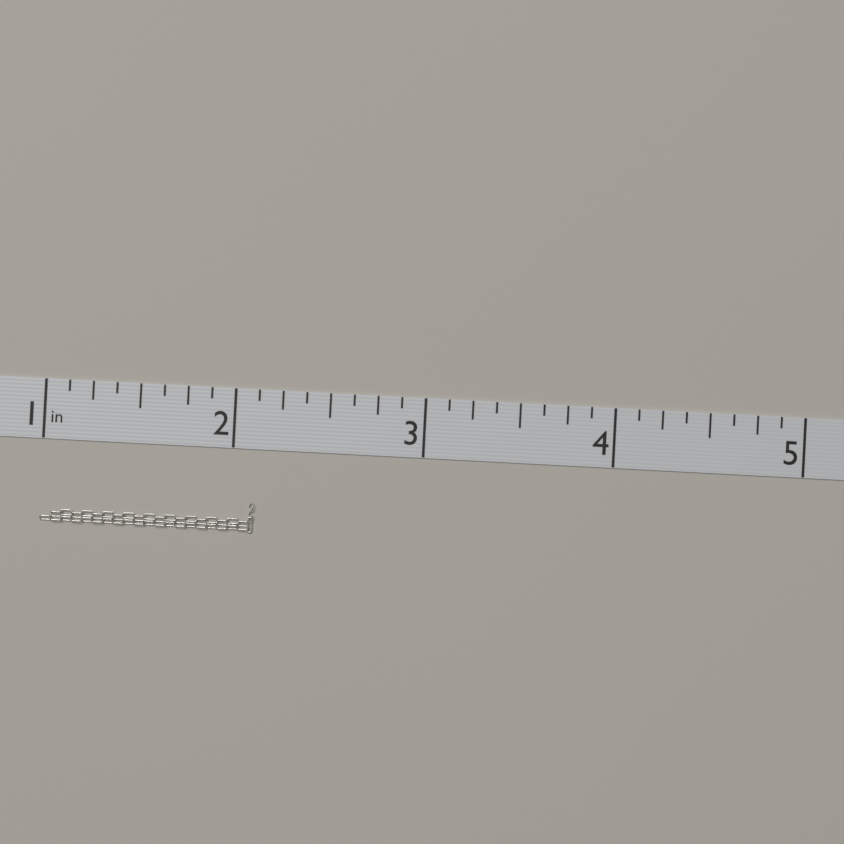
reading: 2.125 in
